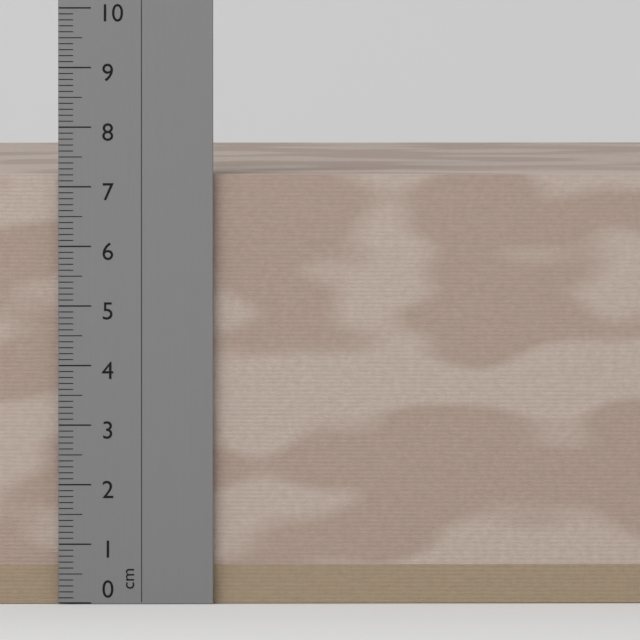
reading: 7.2 cm
